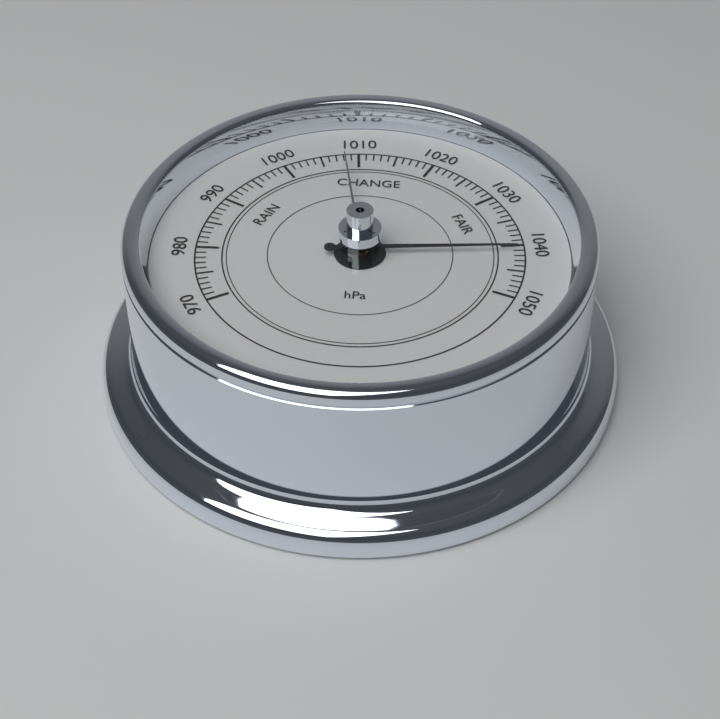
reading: 1041 hPa
